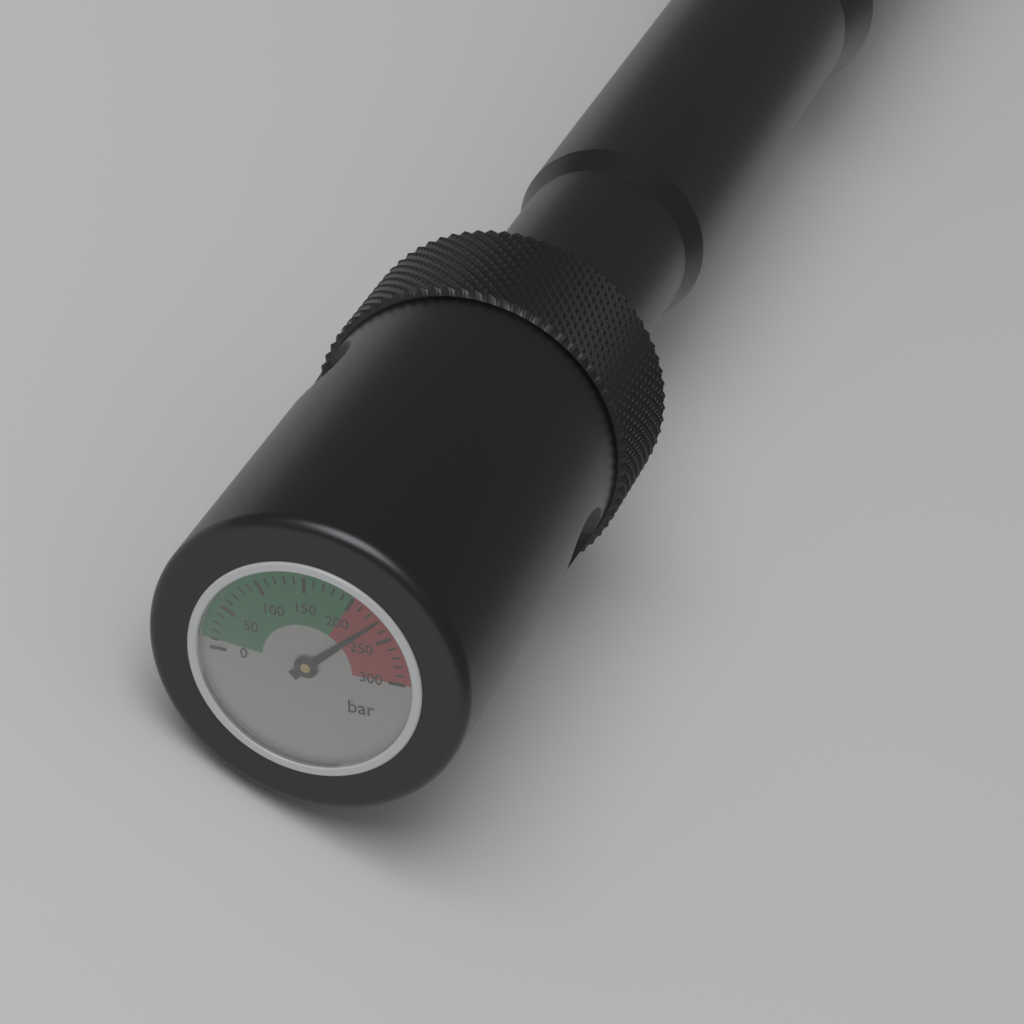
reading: 230 bar
